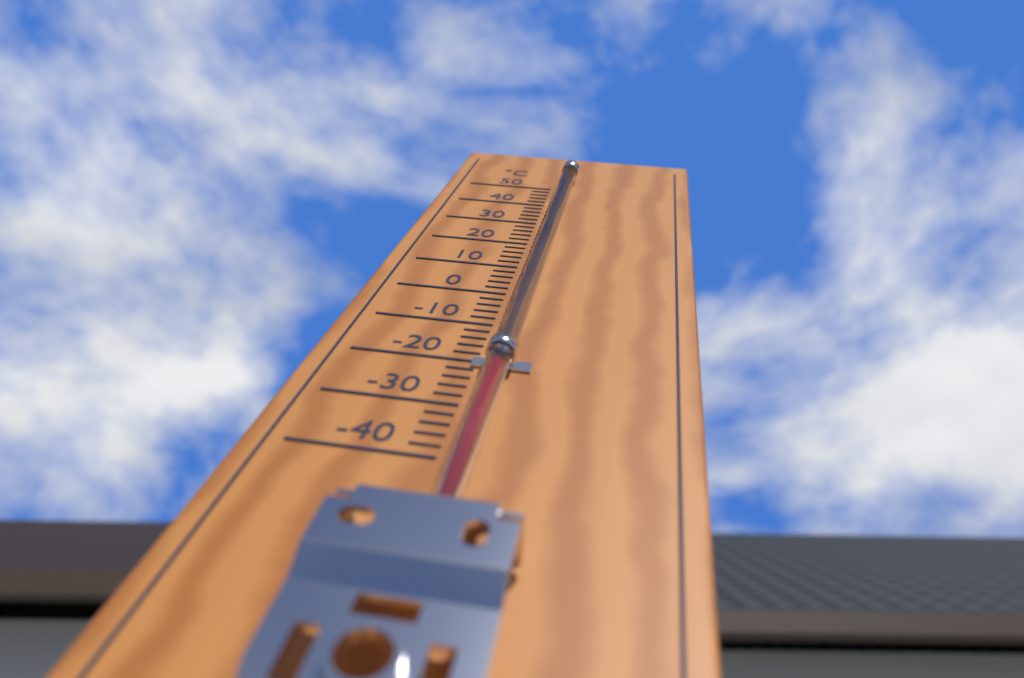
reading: -24 °C
